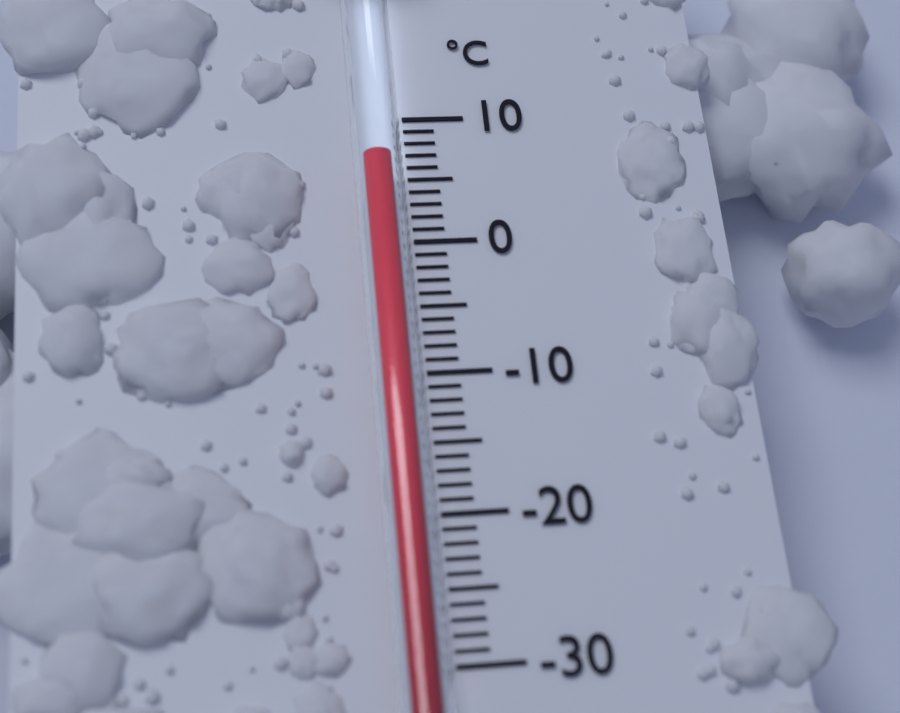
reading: 6 °C
